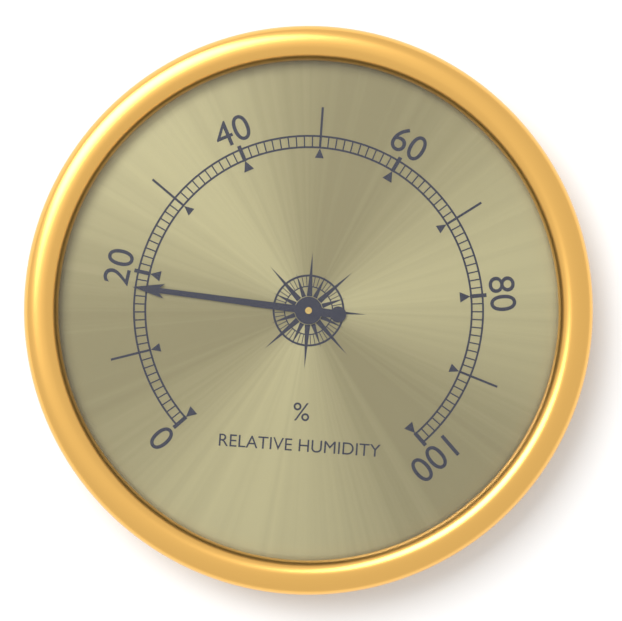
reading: 18 %
